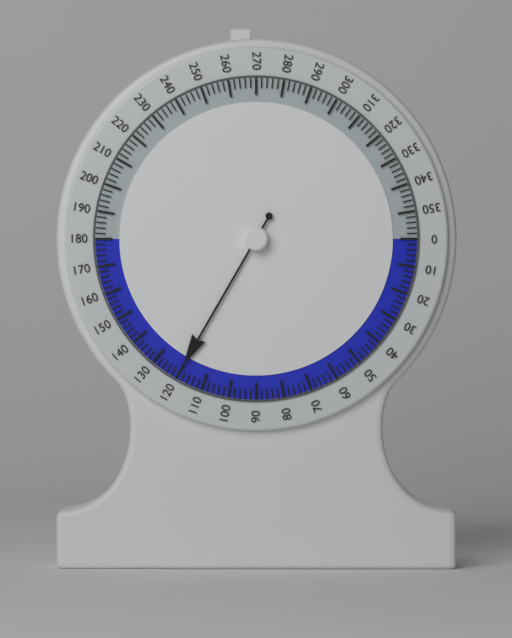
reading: 120 (no unit)
